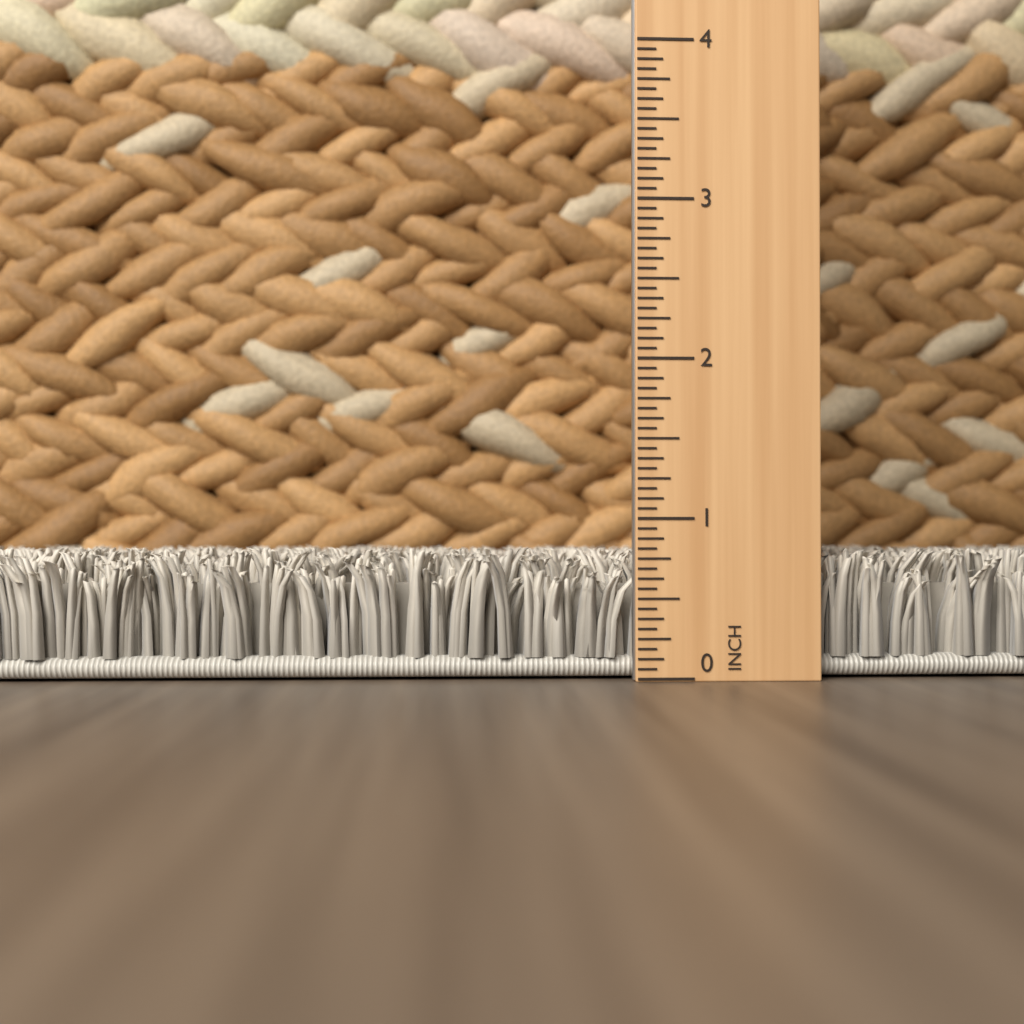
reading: 0.8125 in
